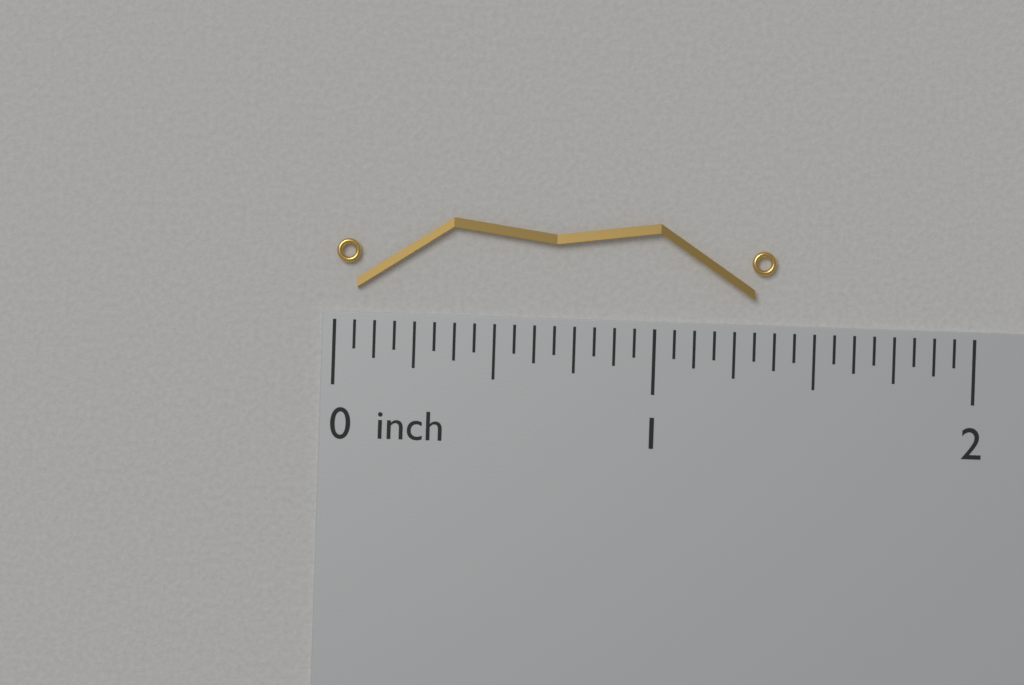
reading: 1.3750 inch
